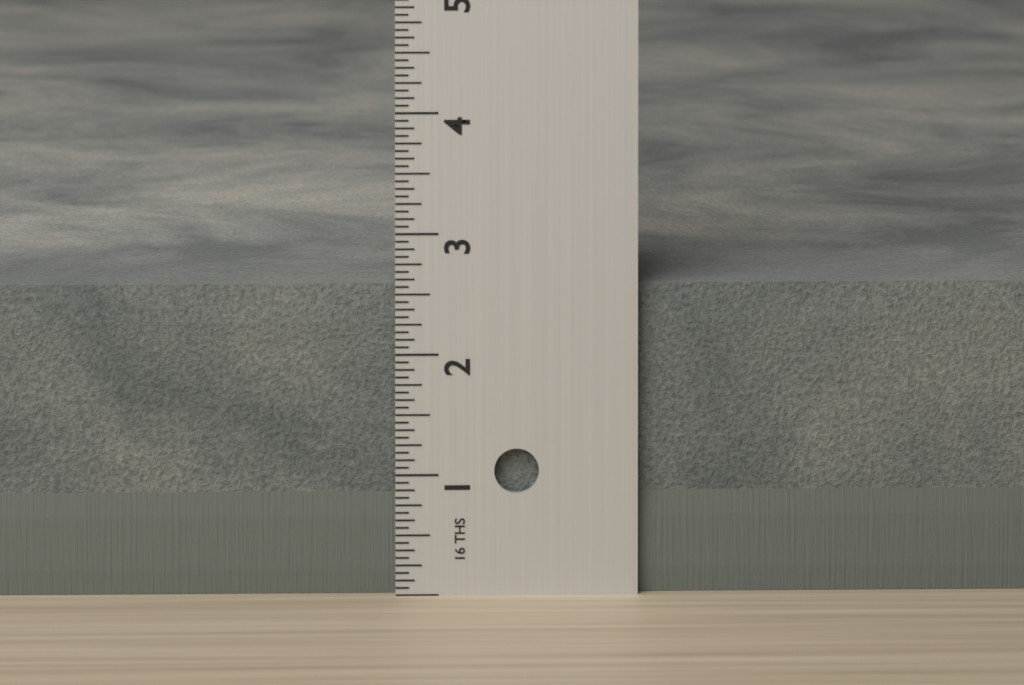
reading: 2.5625 in
